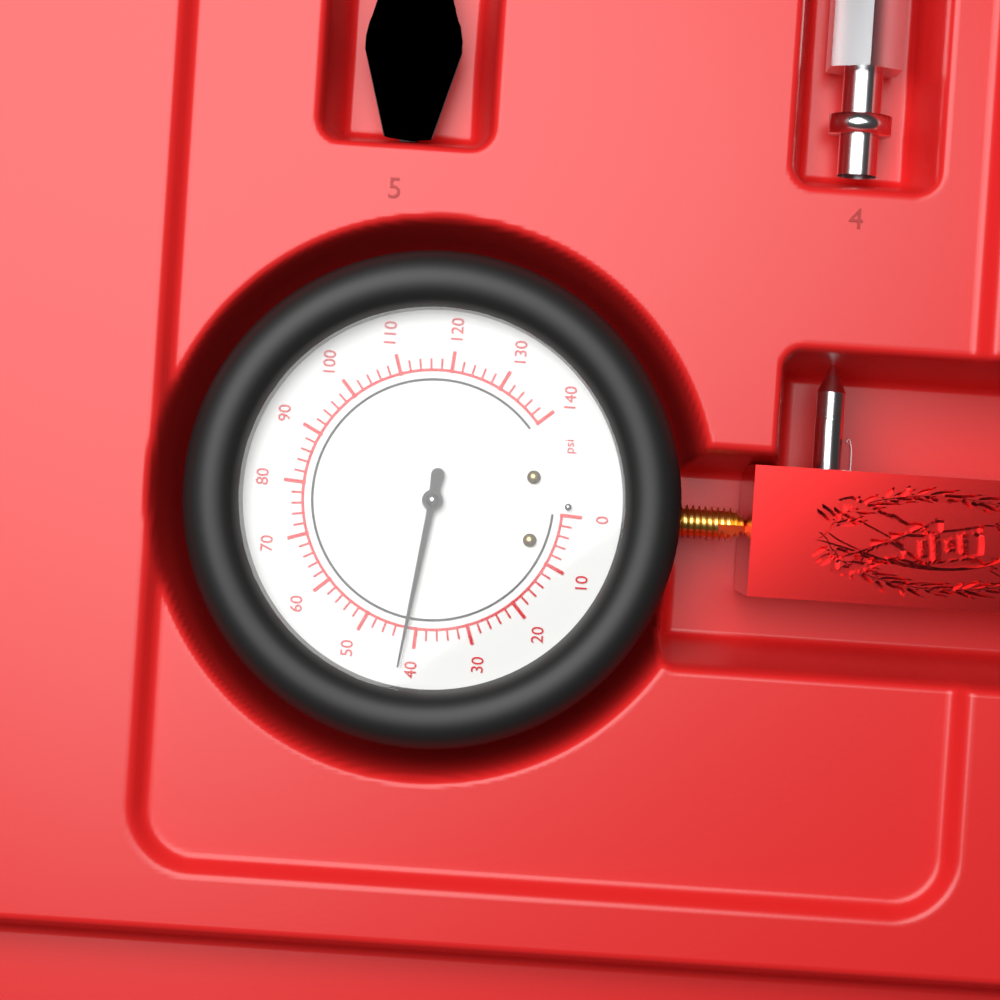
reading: 42 psi
